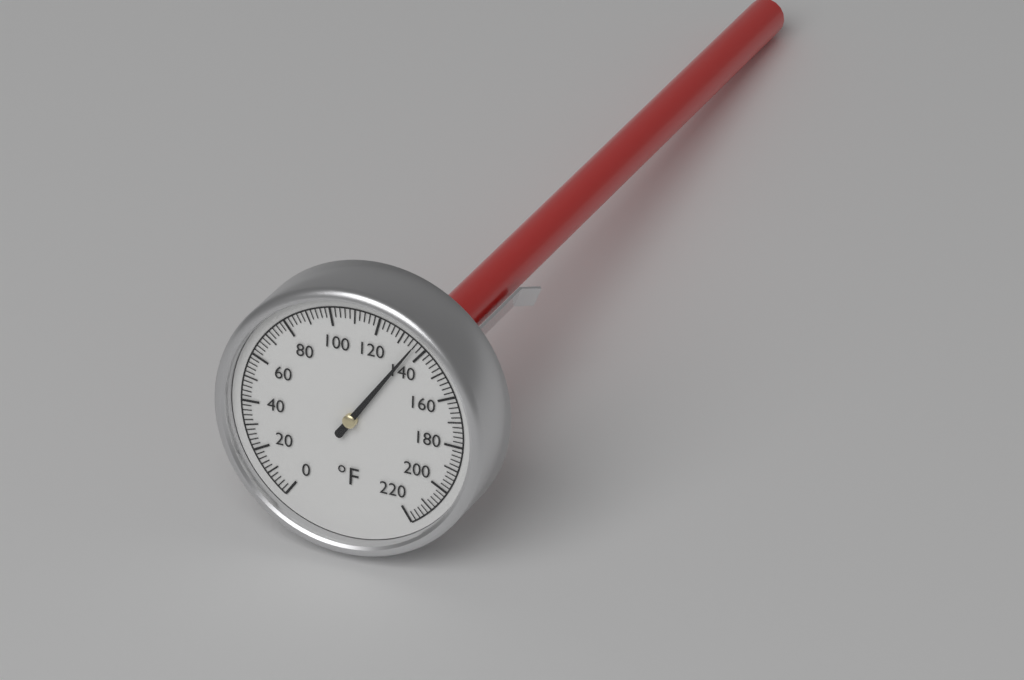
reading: 136 °F
